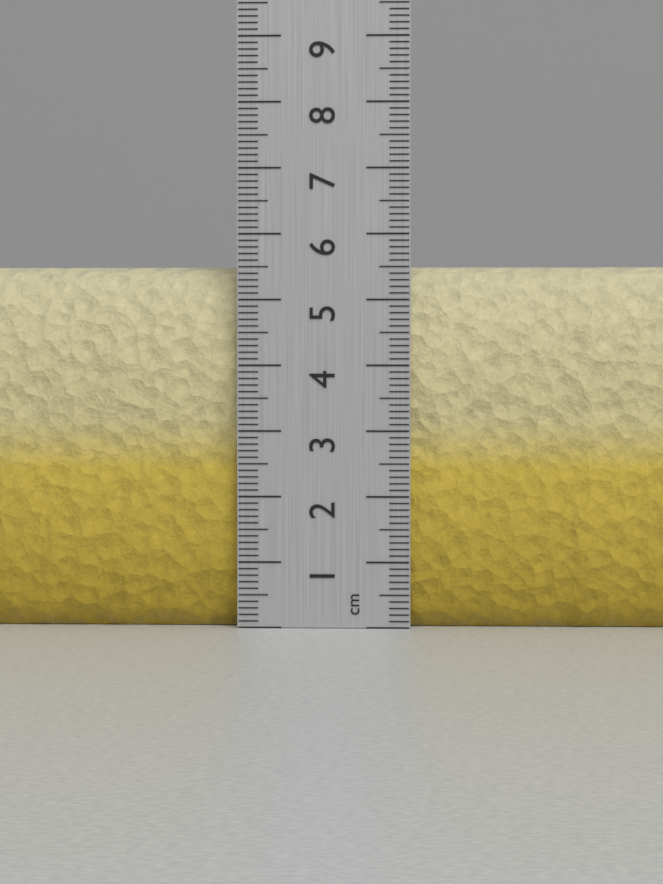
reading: 5.5 cm
